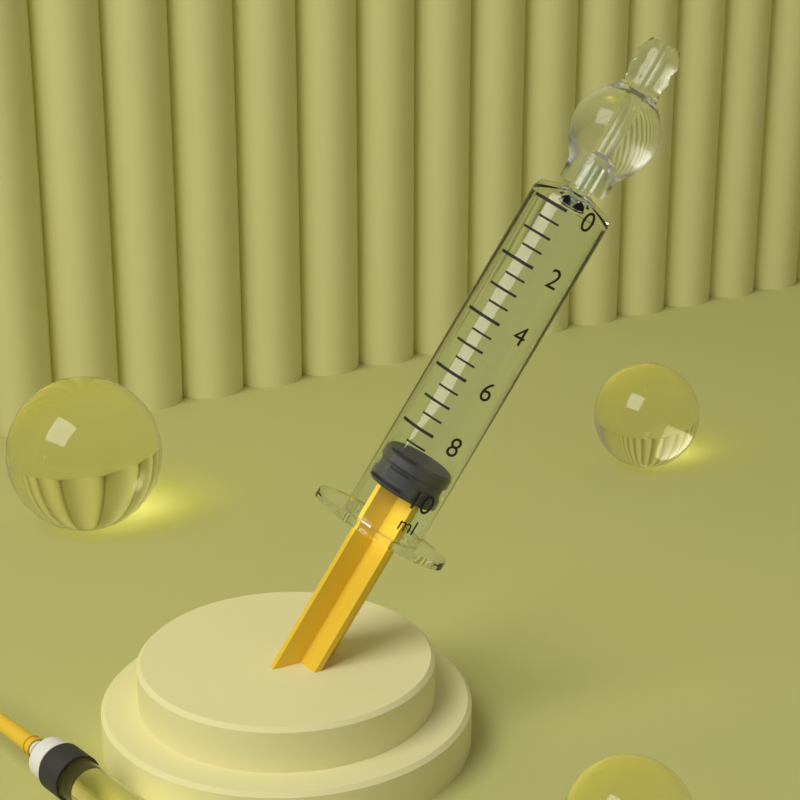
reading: 9.0 ml
